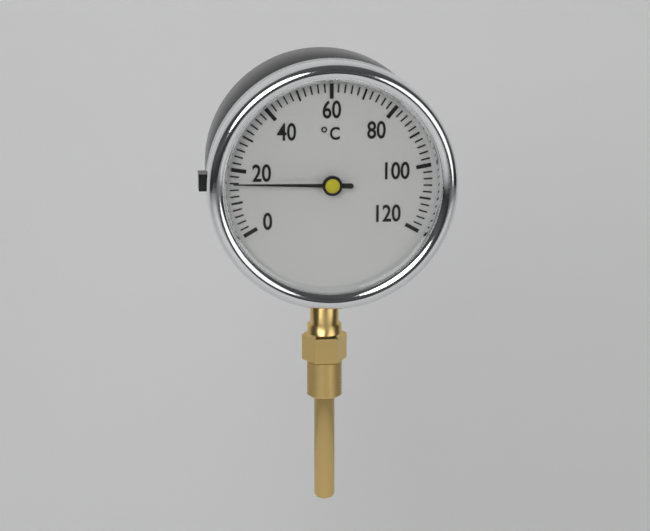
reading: 16 °C
